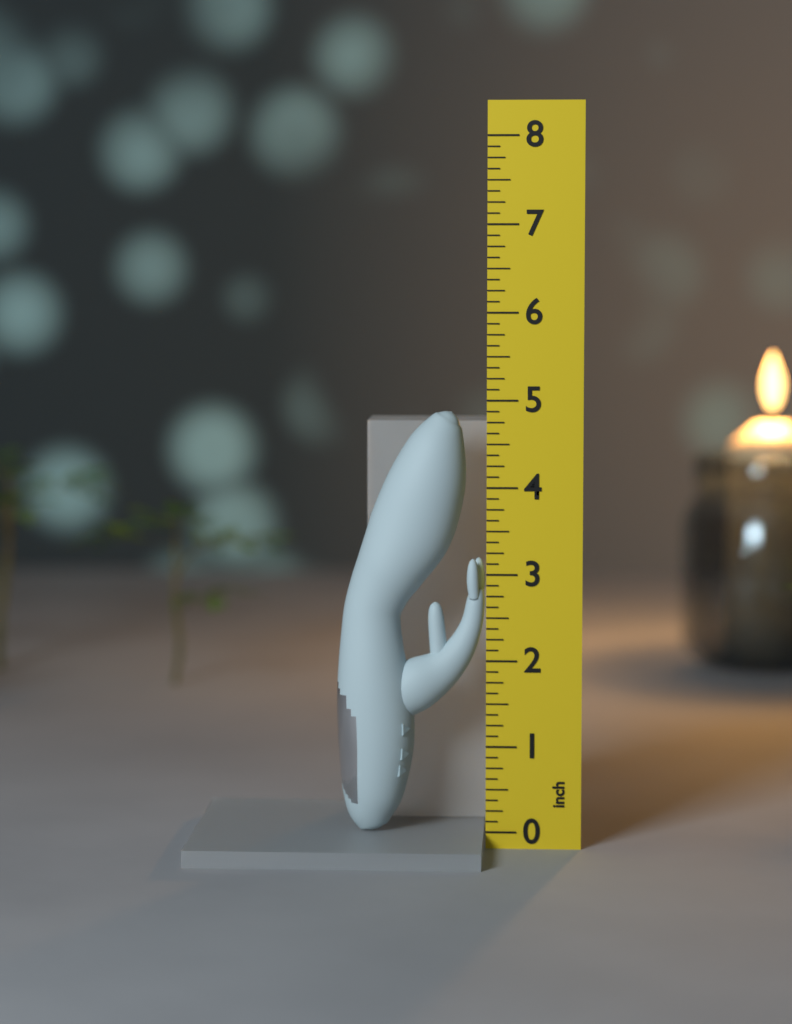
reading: 4.875 inch
